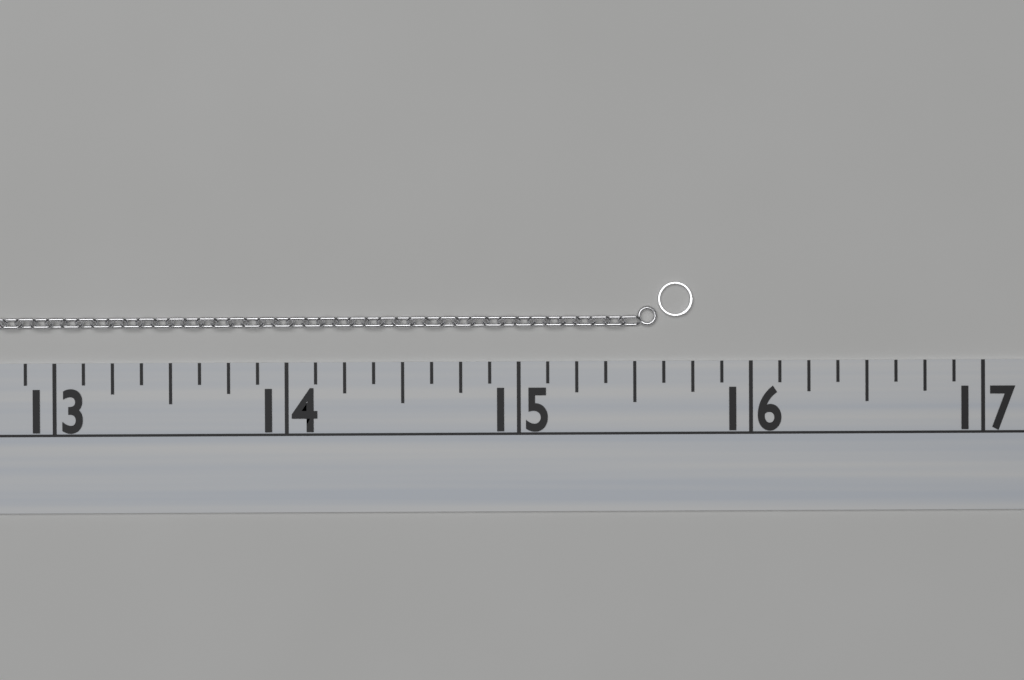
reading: 15.750 (no unit)
